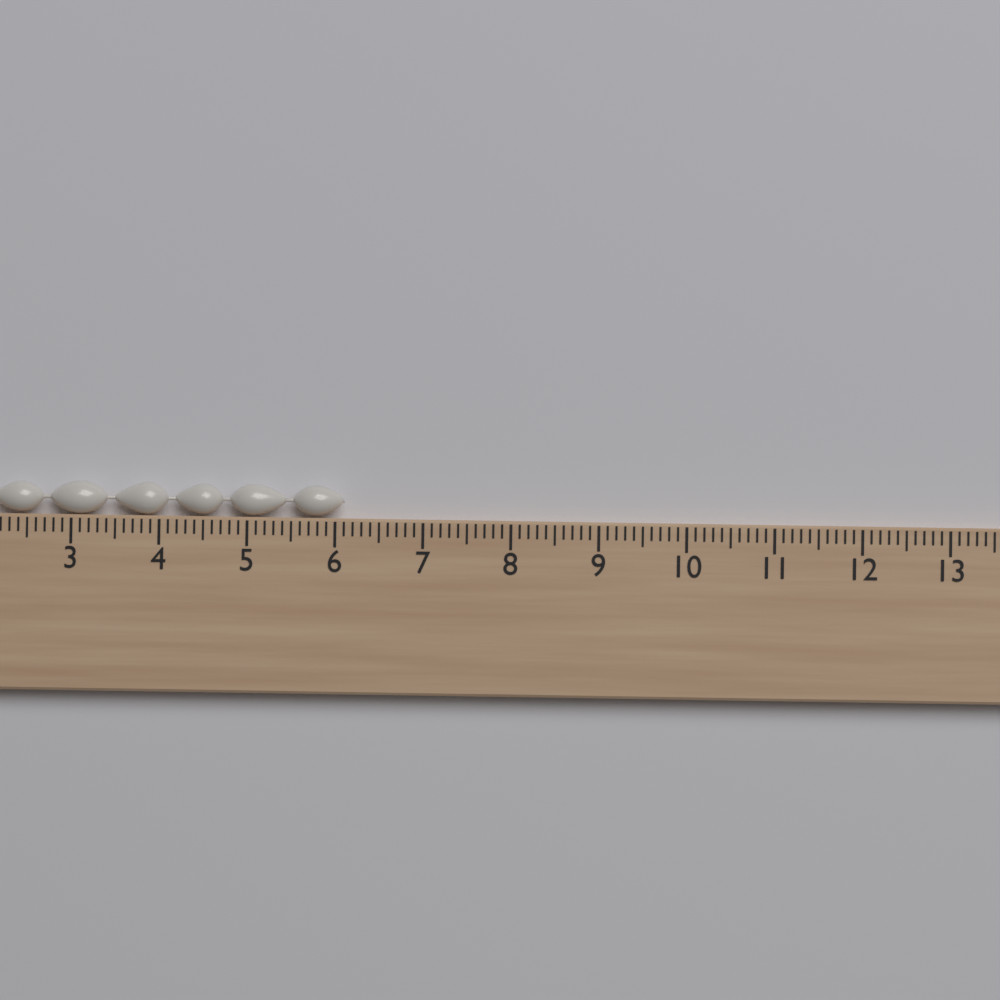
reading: 6.1 cm
